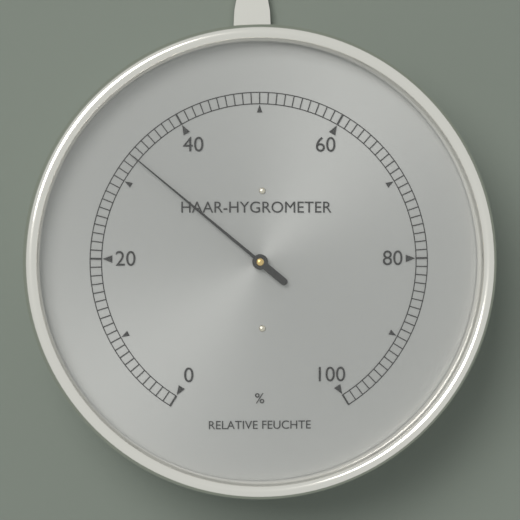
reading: 33 %
